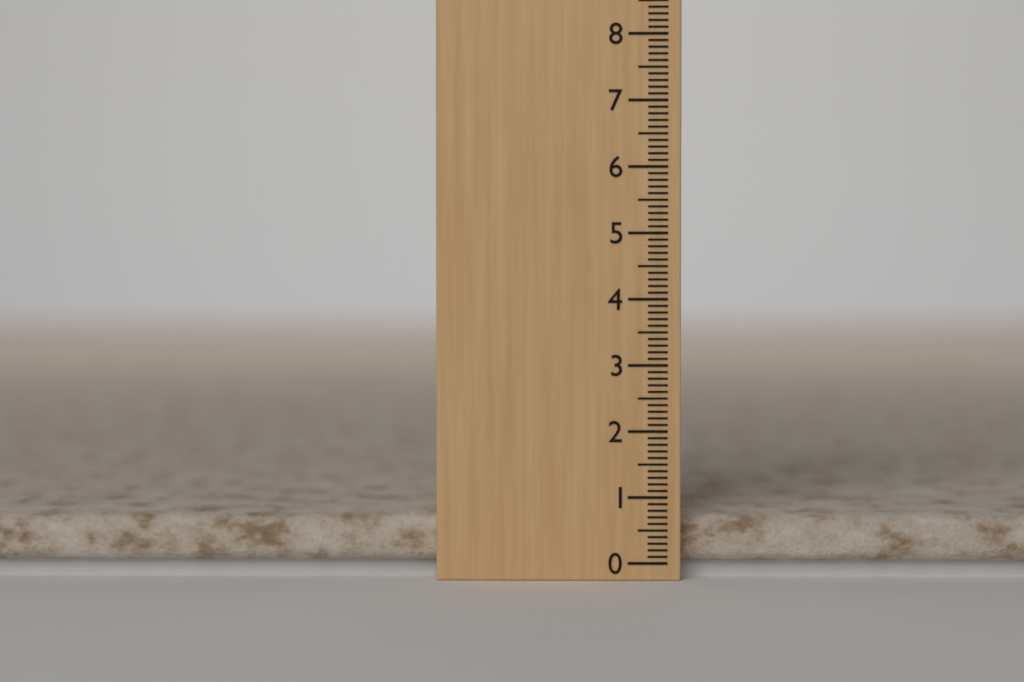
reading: 0.7 (no unit)
